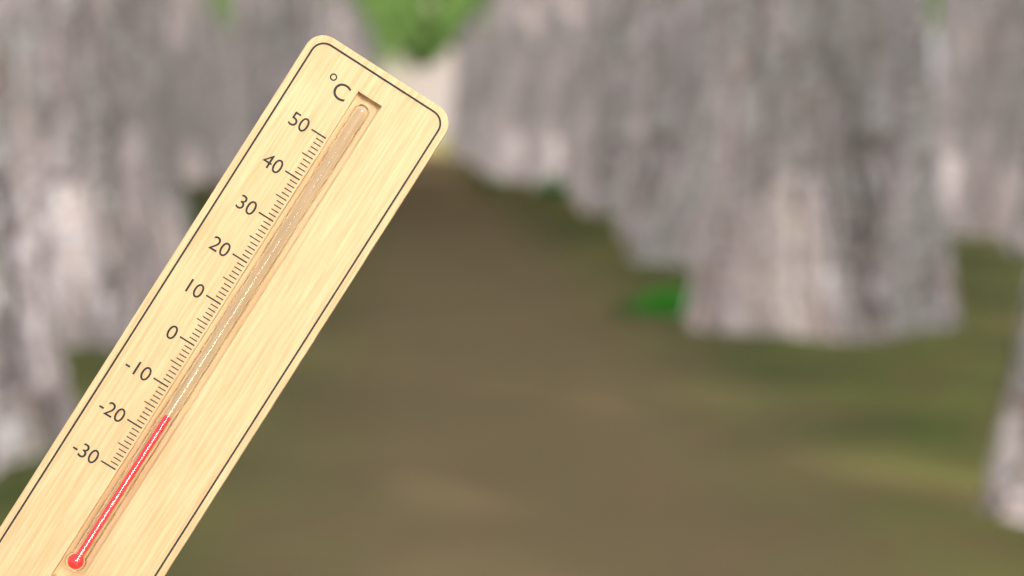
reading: -15 °C
